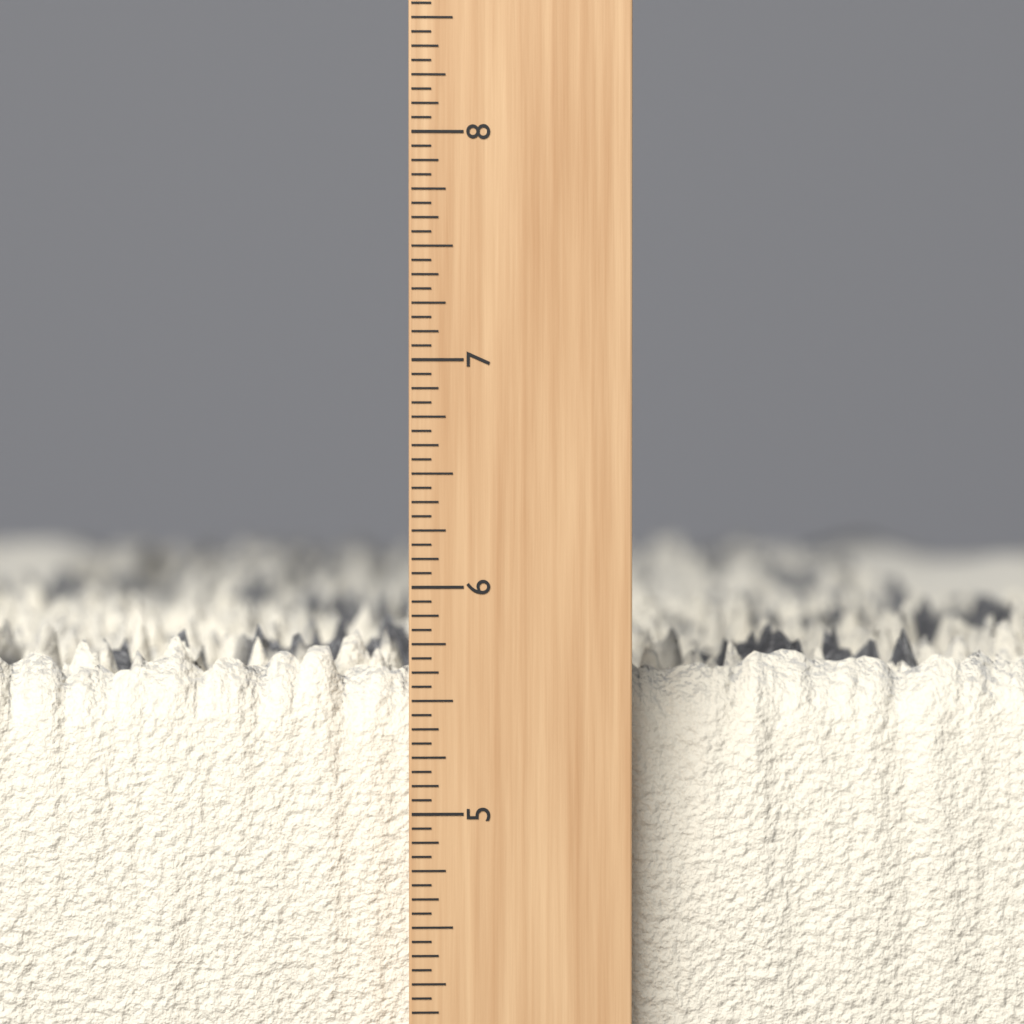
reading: 5.8125 inch
